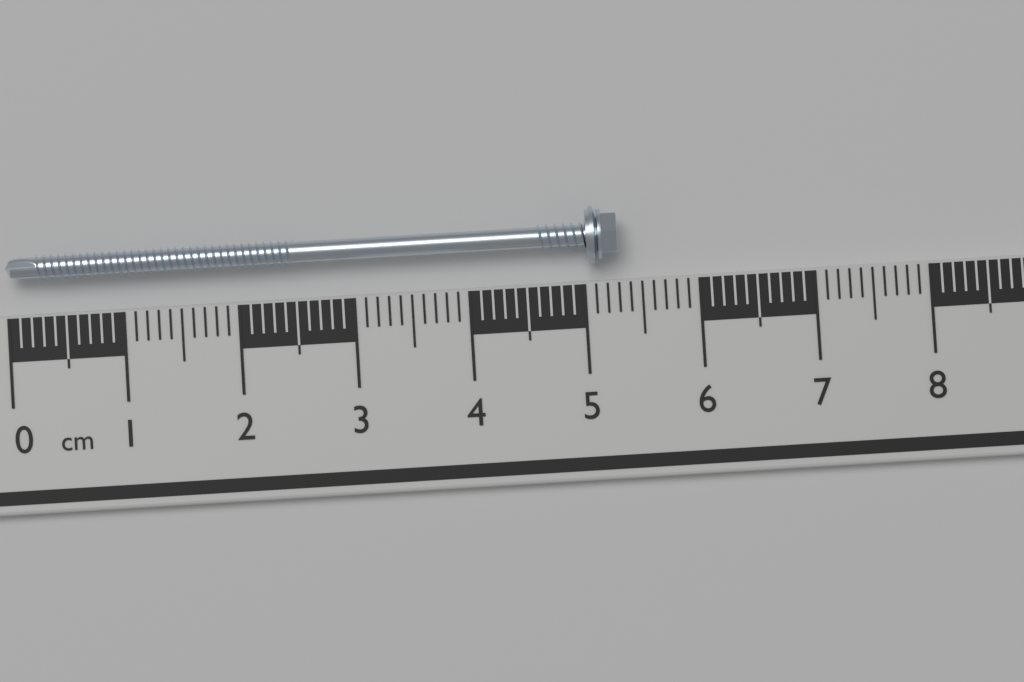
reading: 5.3 cm
